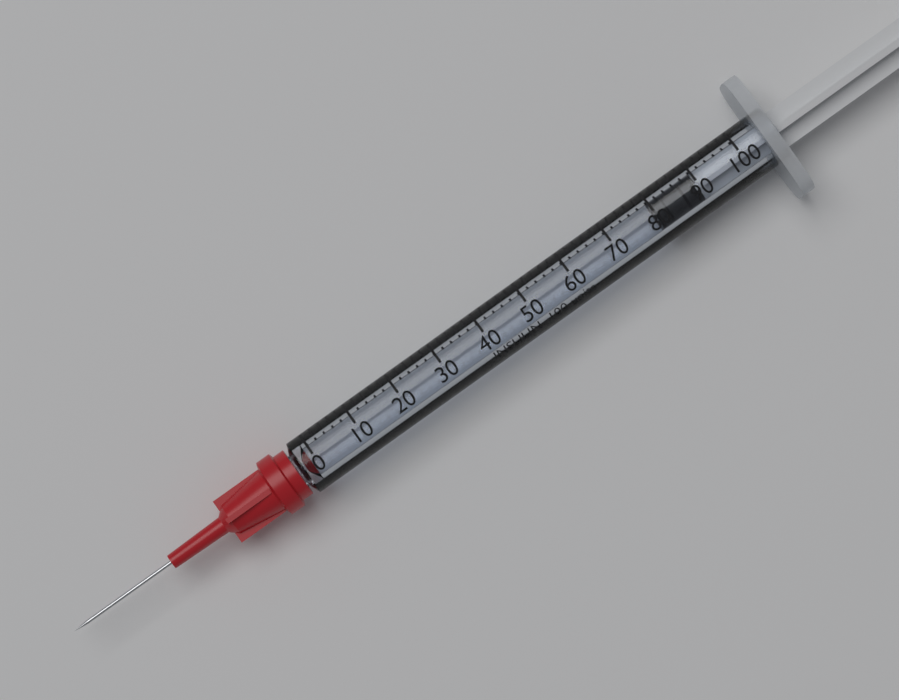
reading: 80 units
